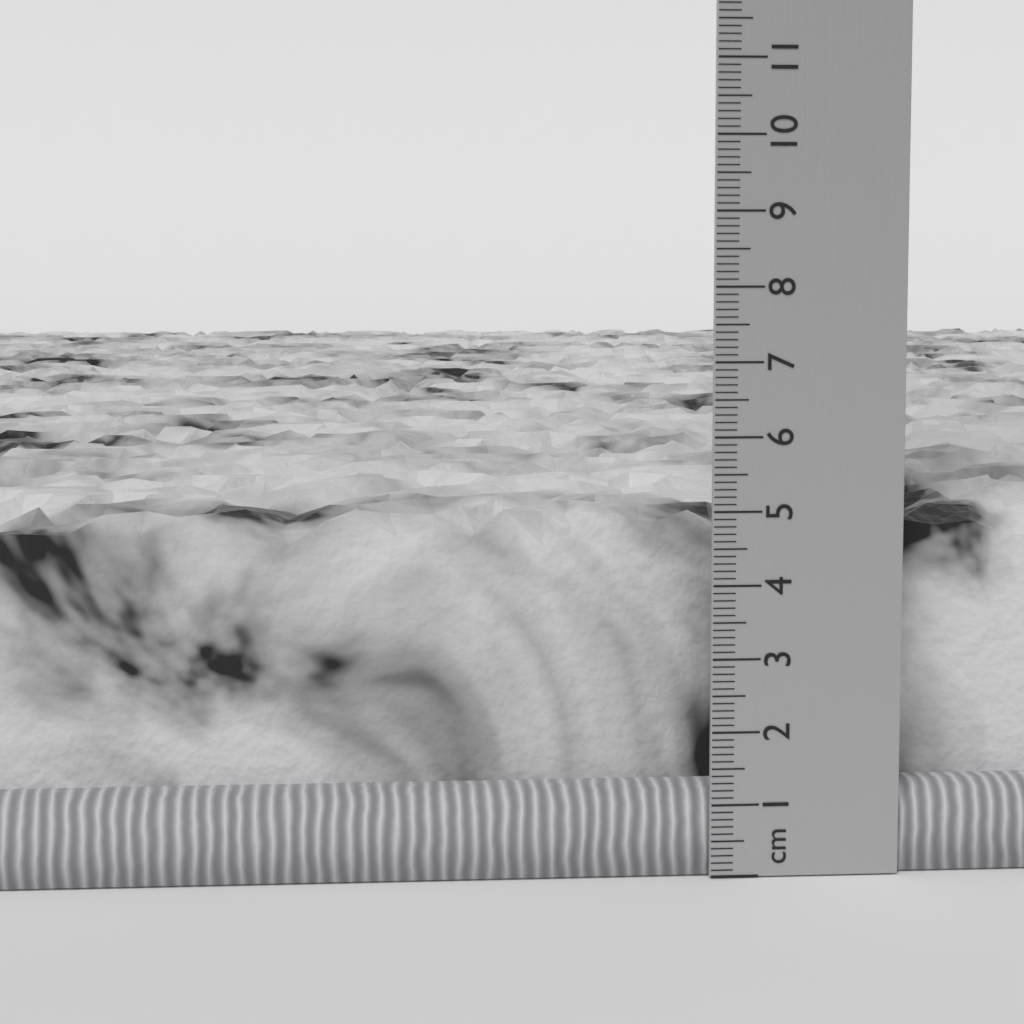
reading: 4.9 cm
